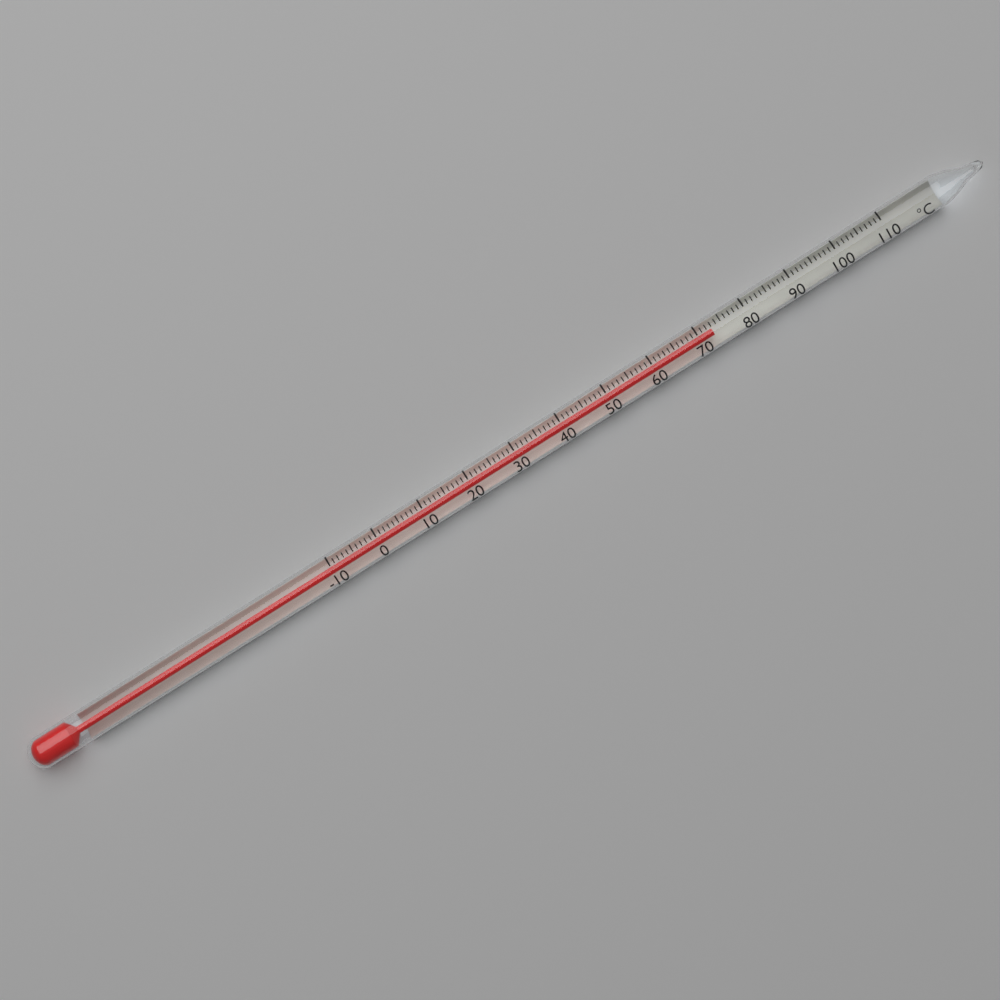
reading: 73 °C
